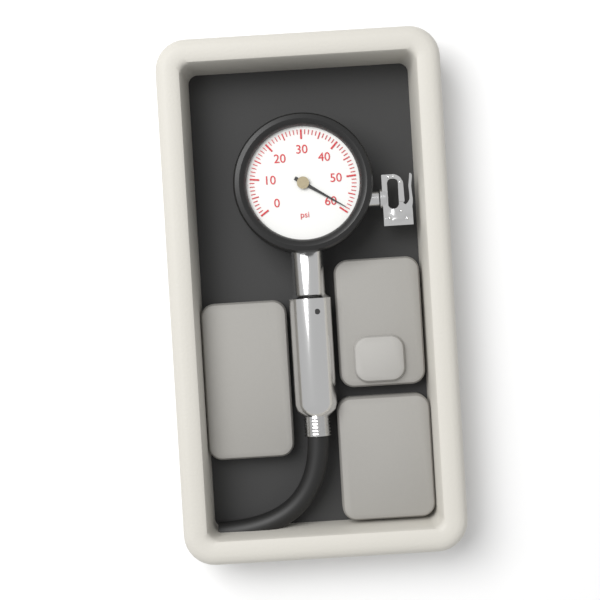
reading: 59 psi
